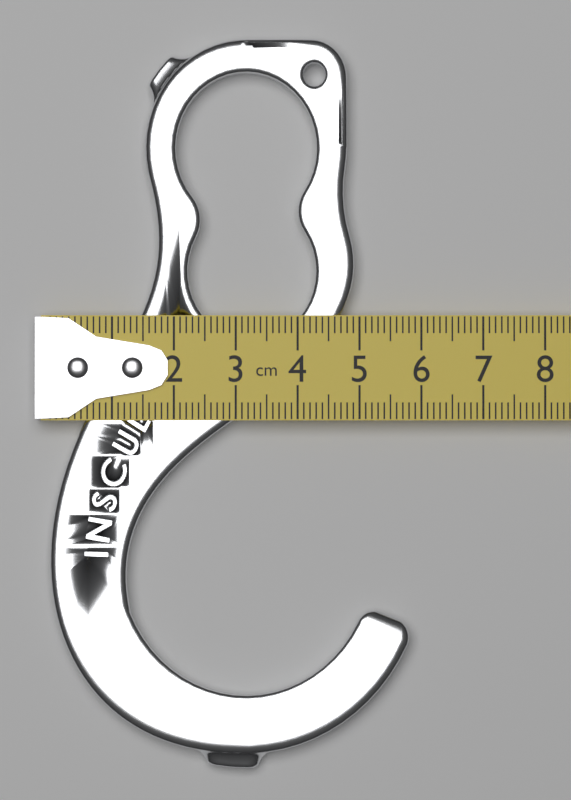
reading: 5.8 cm
